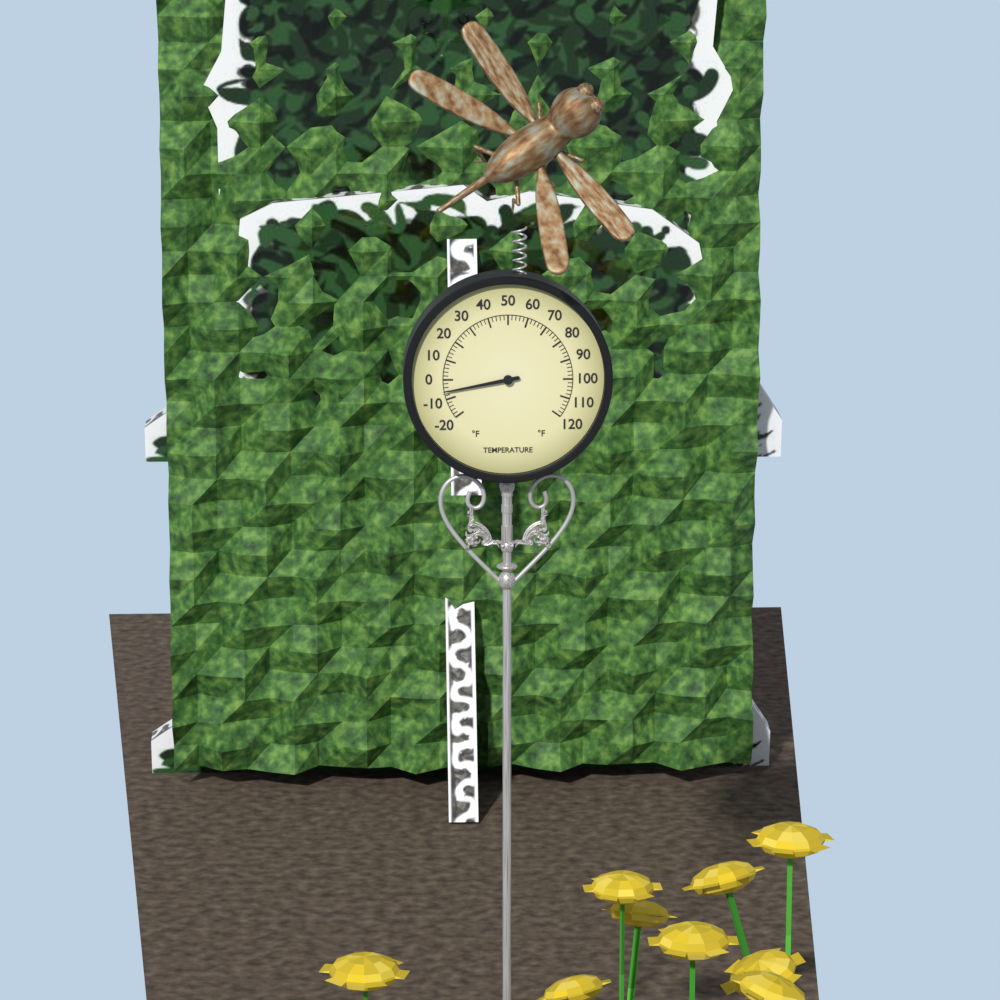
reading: -6 °F
